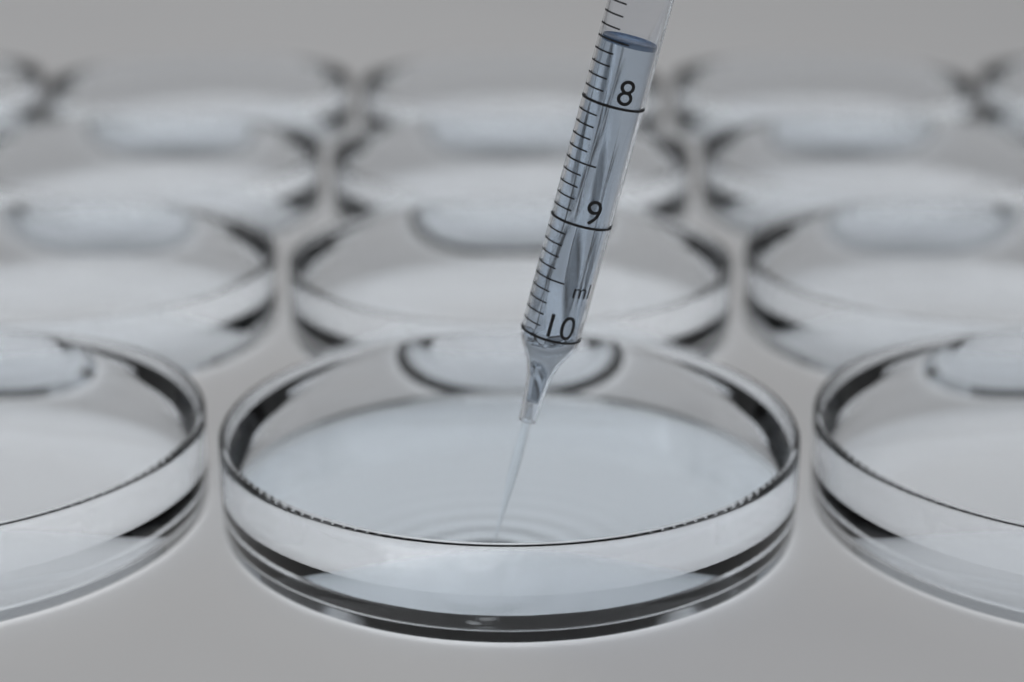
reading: 7.5 ml
